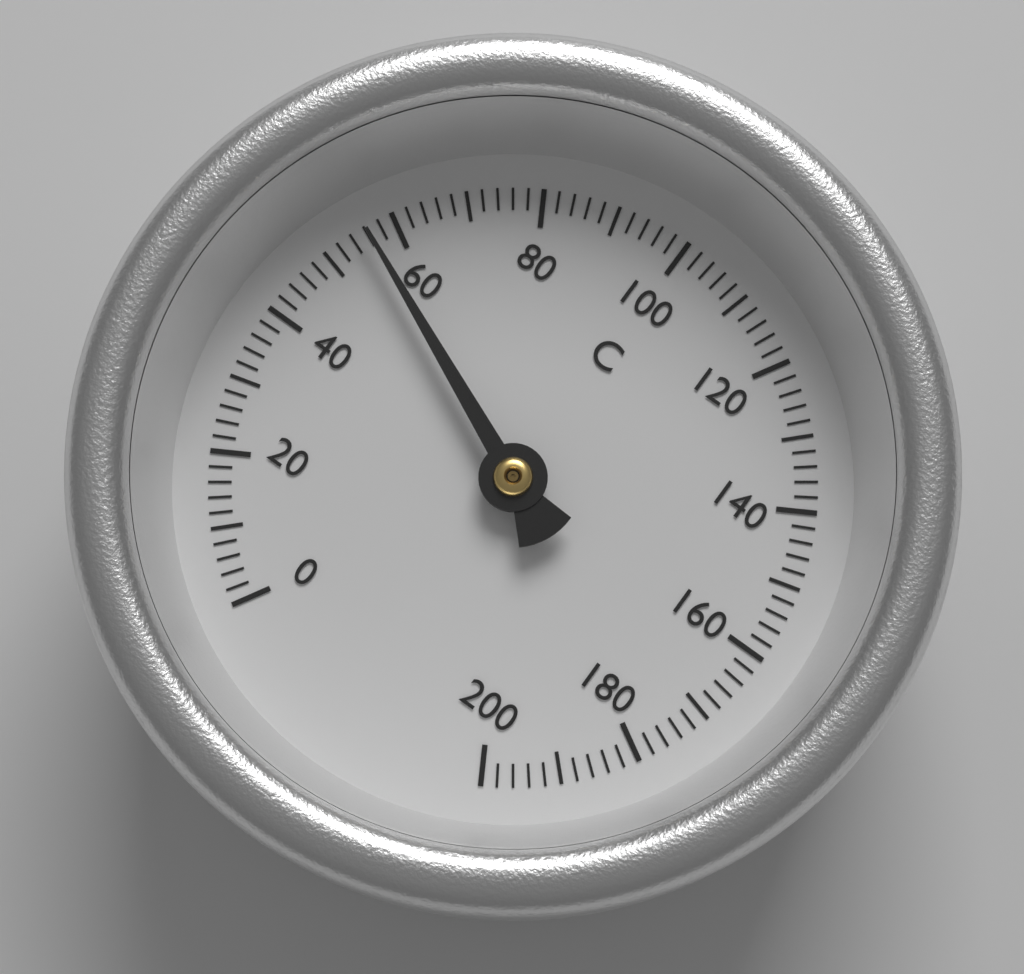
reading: 56 °C
